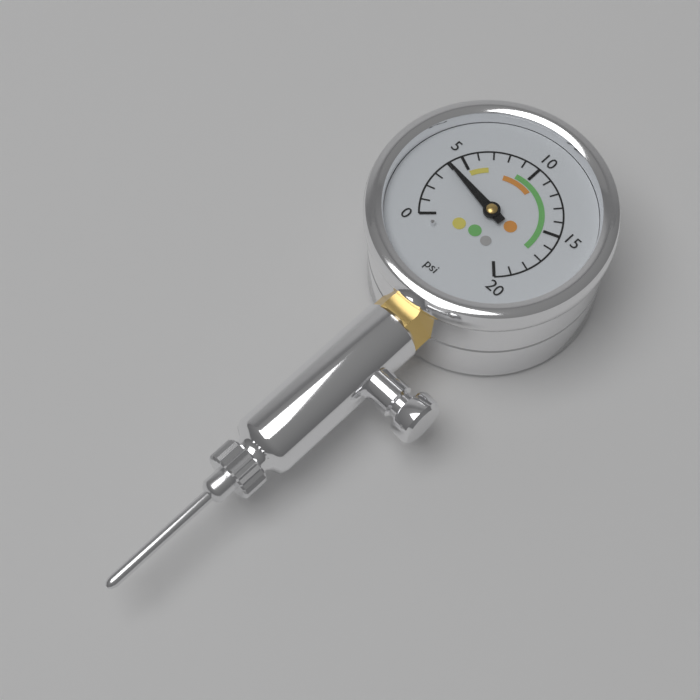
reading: 4 psi
